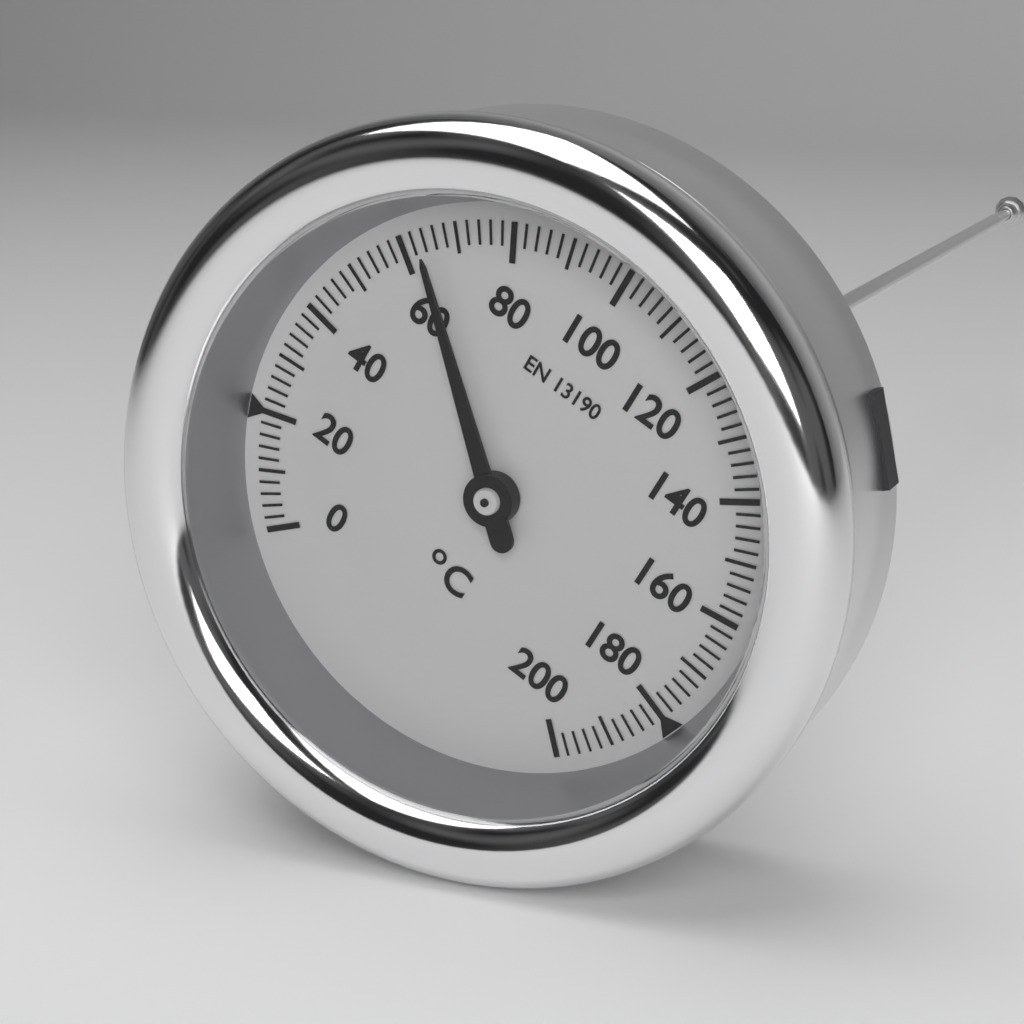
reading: 64 °C
